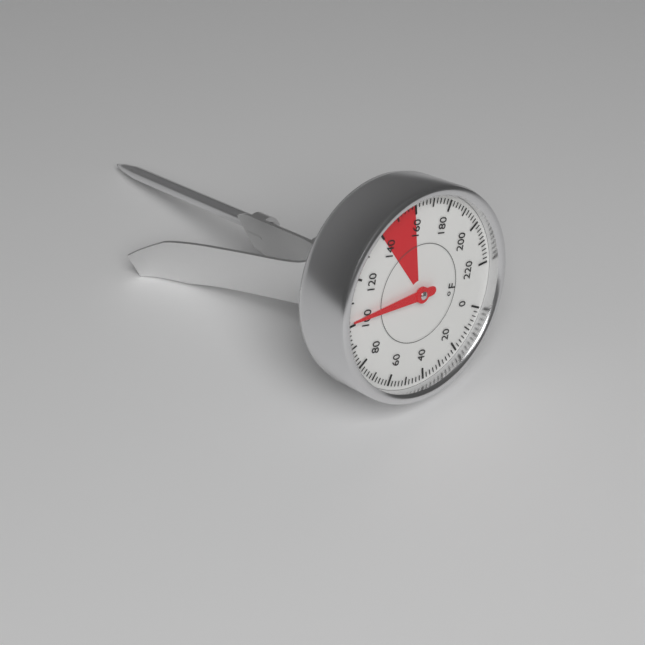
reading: 102 °F
